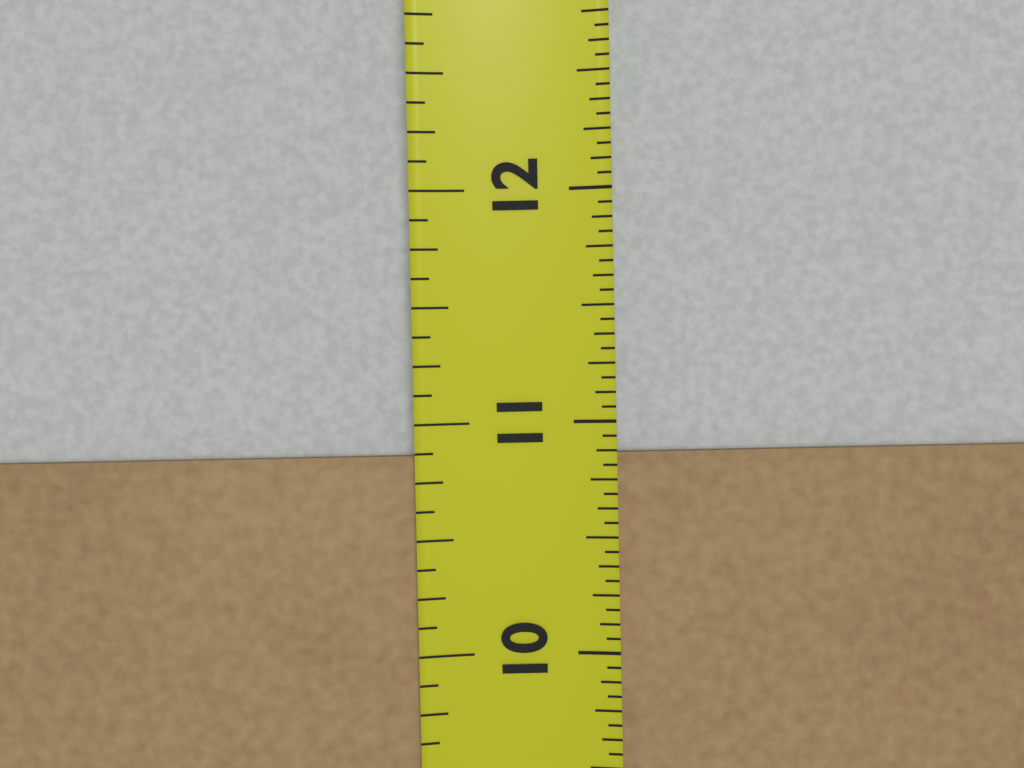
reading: 10.8750 in
